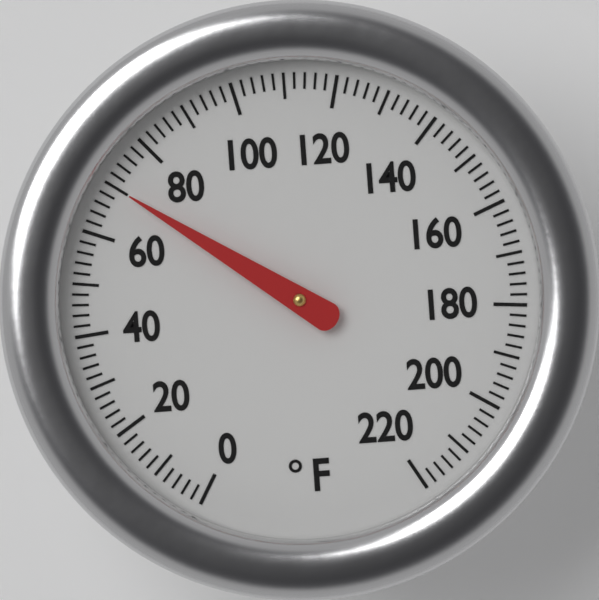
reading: 70 °F
